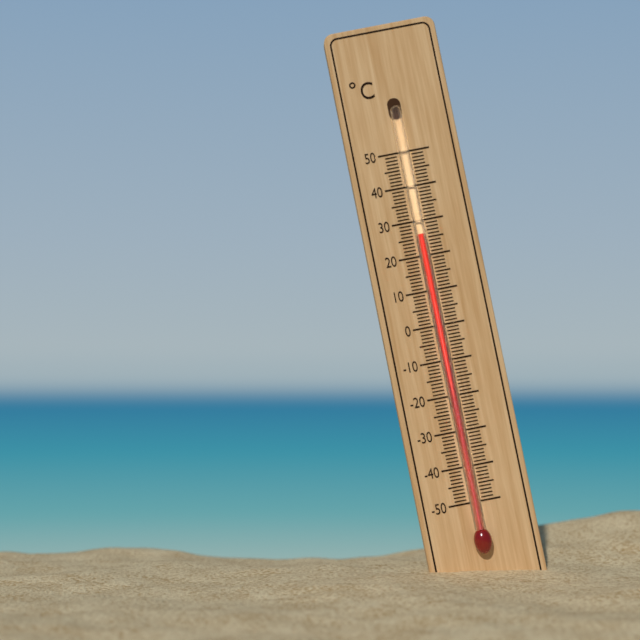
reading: 26 °C
